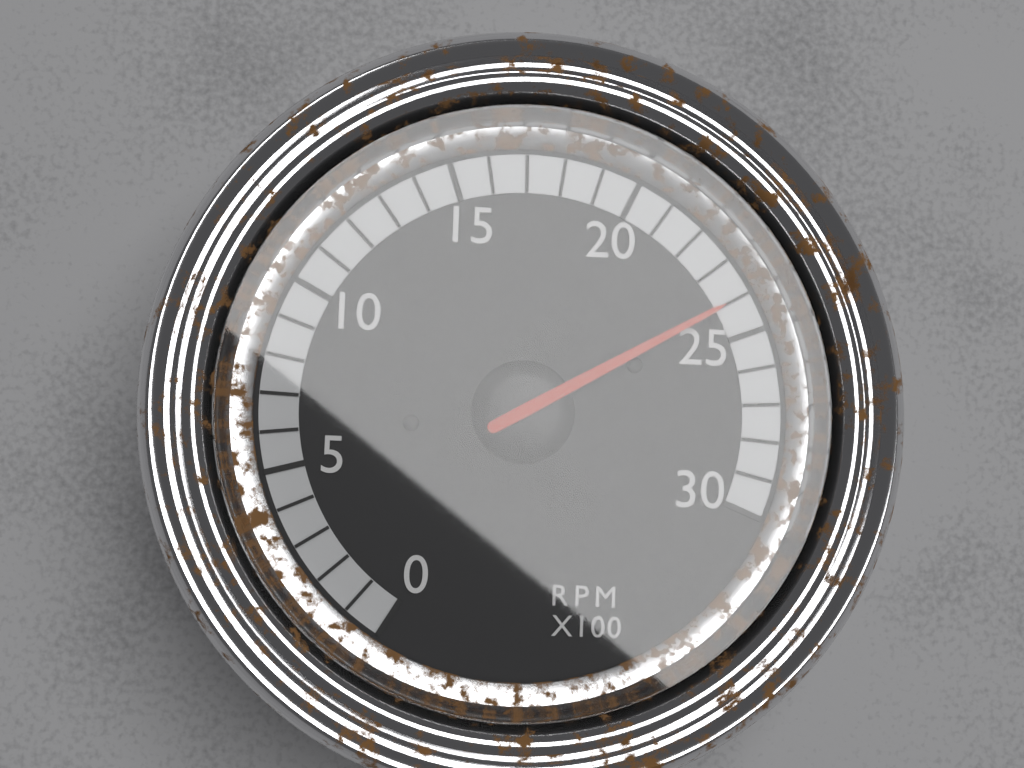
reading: 24 RPM x100
